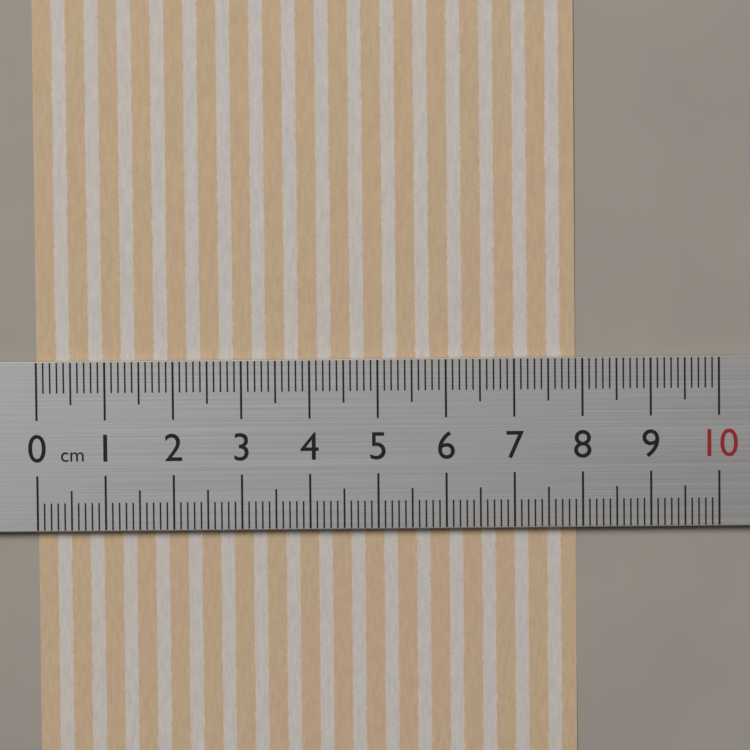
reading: 7.9 cm
